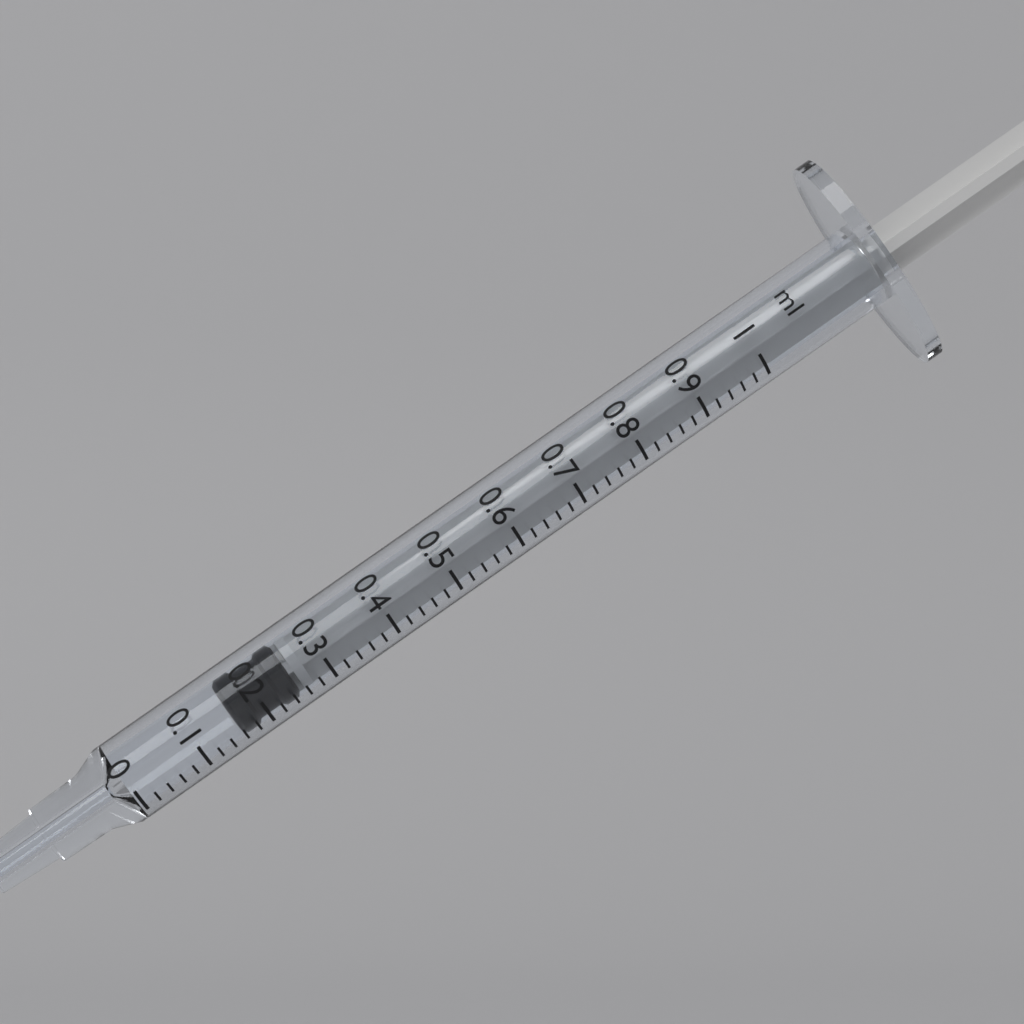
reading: 0.16 ml
